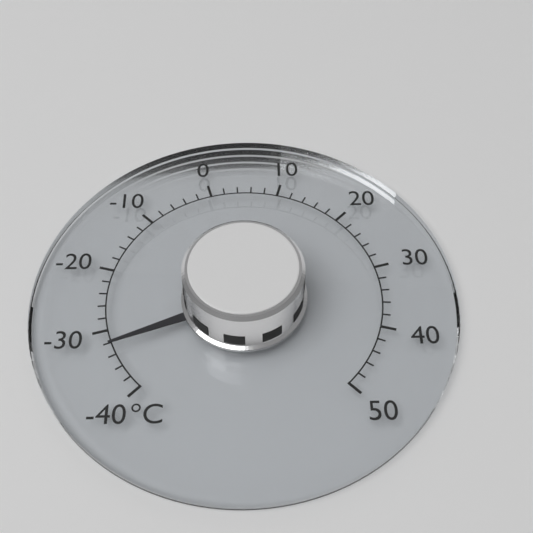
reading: -32 °C
